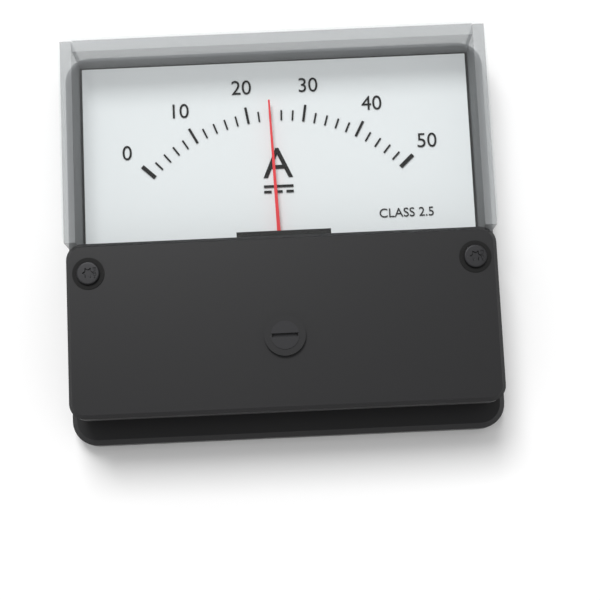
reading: 24 A
